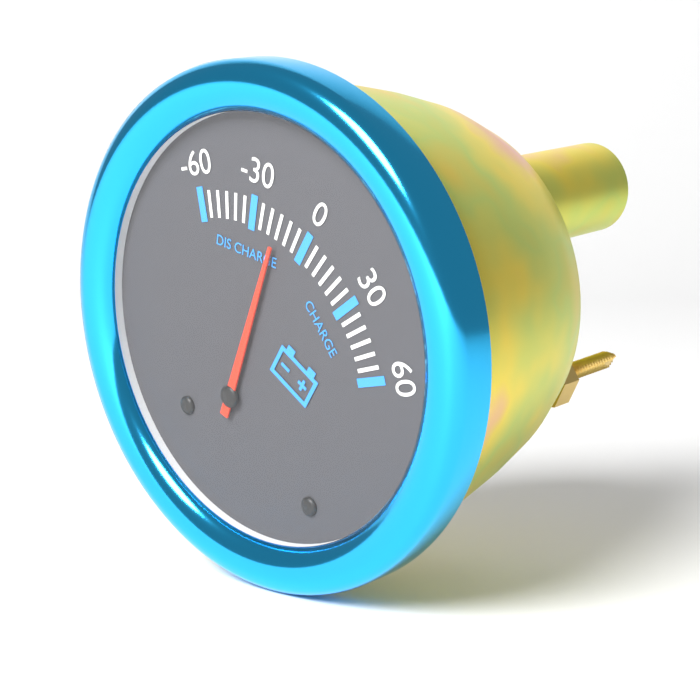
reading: -15 (no unit)
